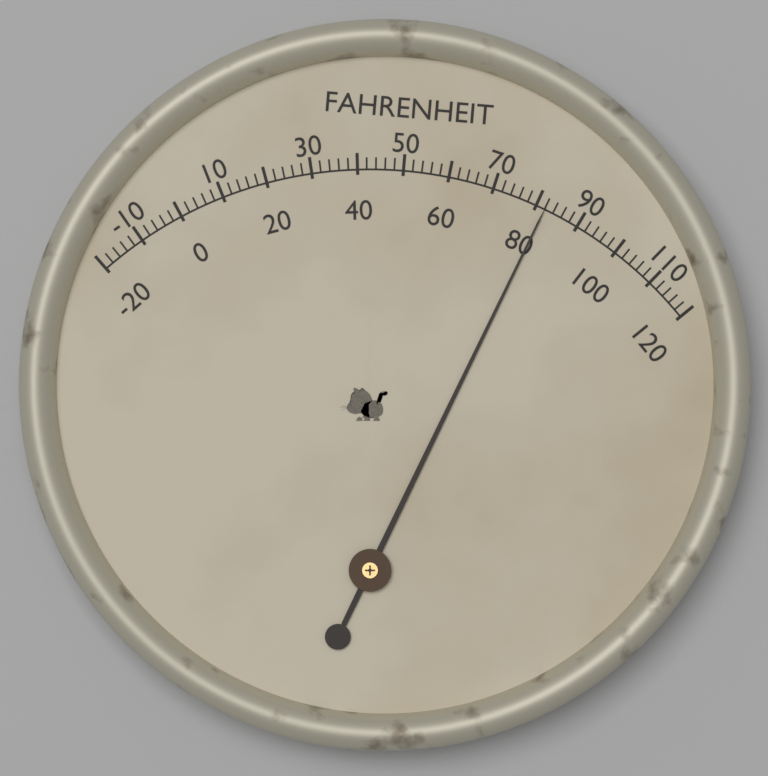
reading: 82 °F
